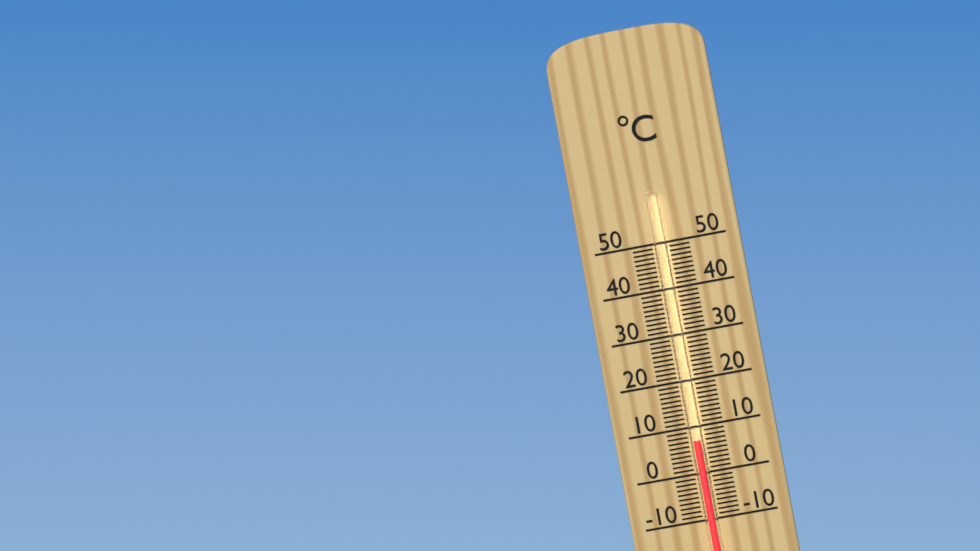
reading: 7 °C
